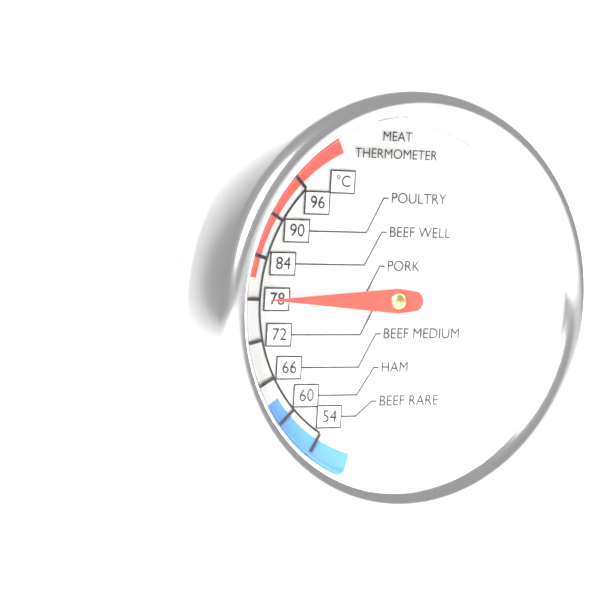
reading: 78 °C
